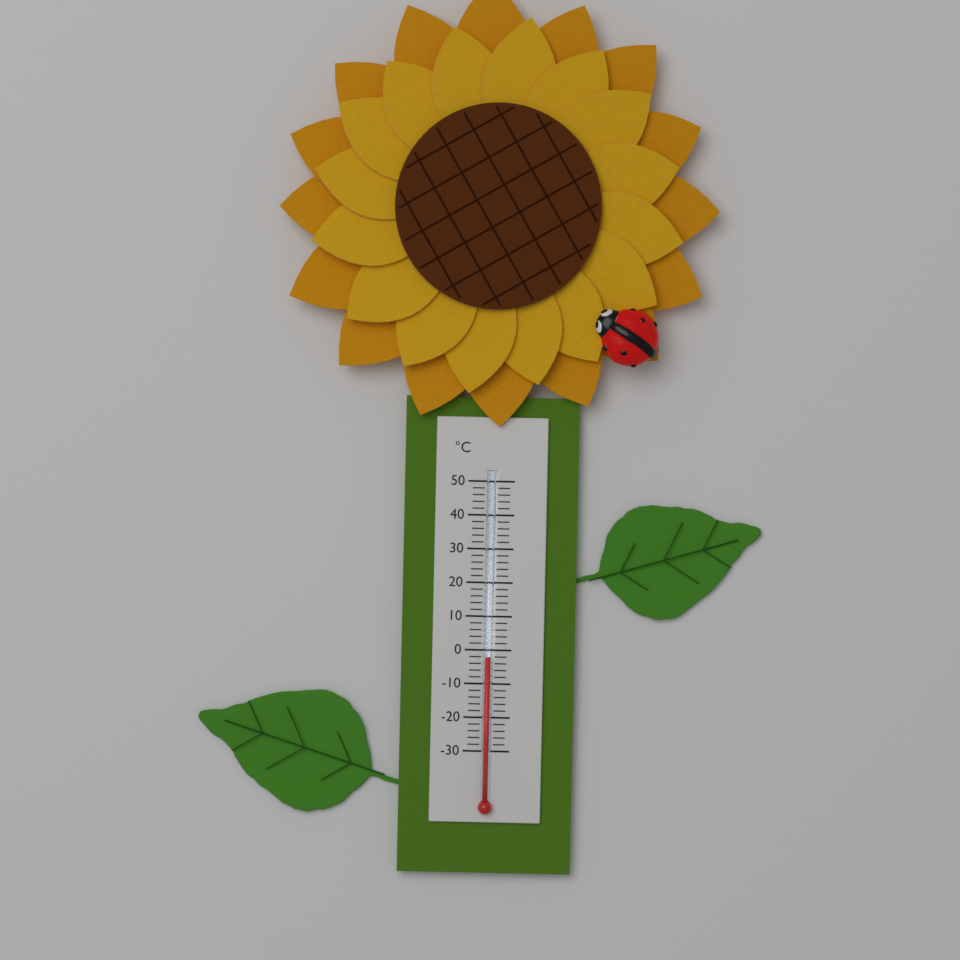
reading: -2 °C
